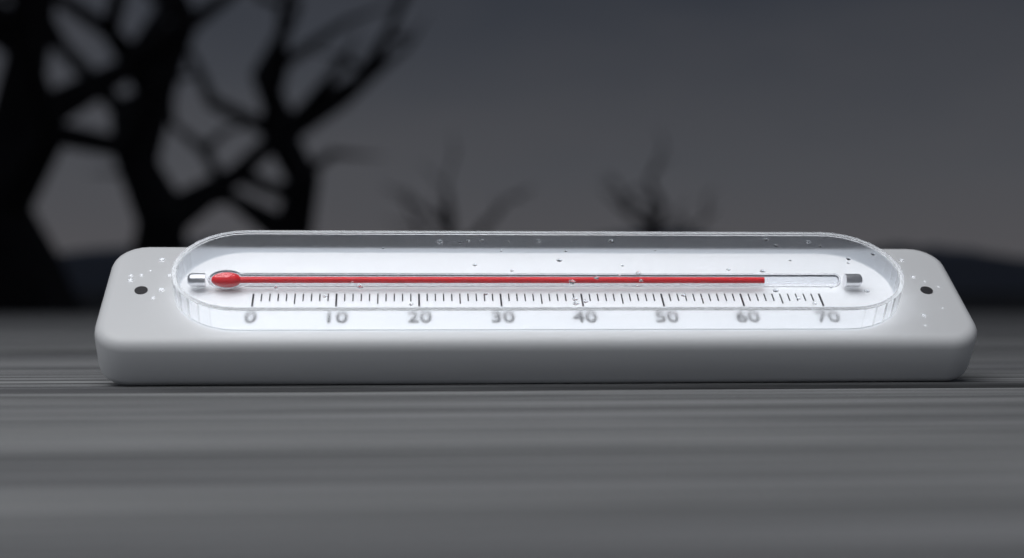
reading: 63 (no unit)
